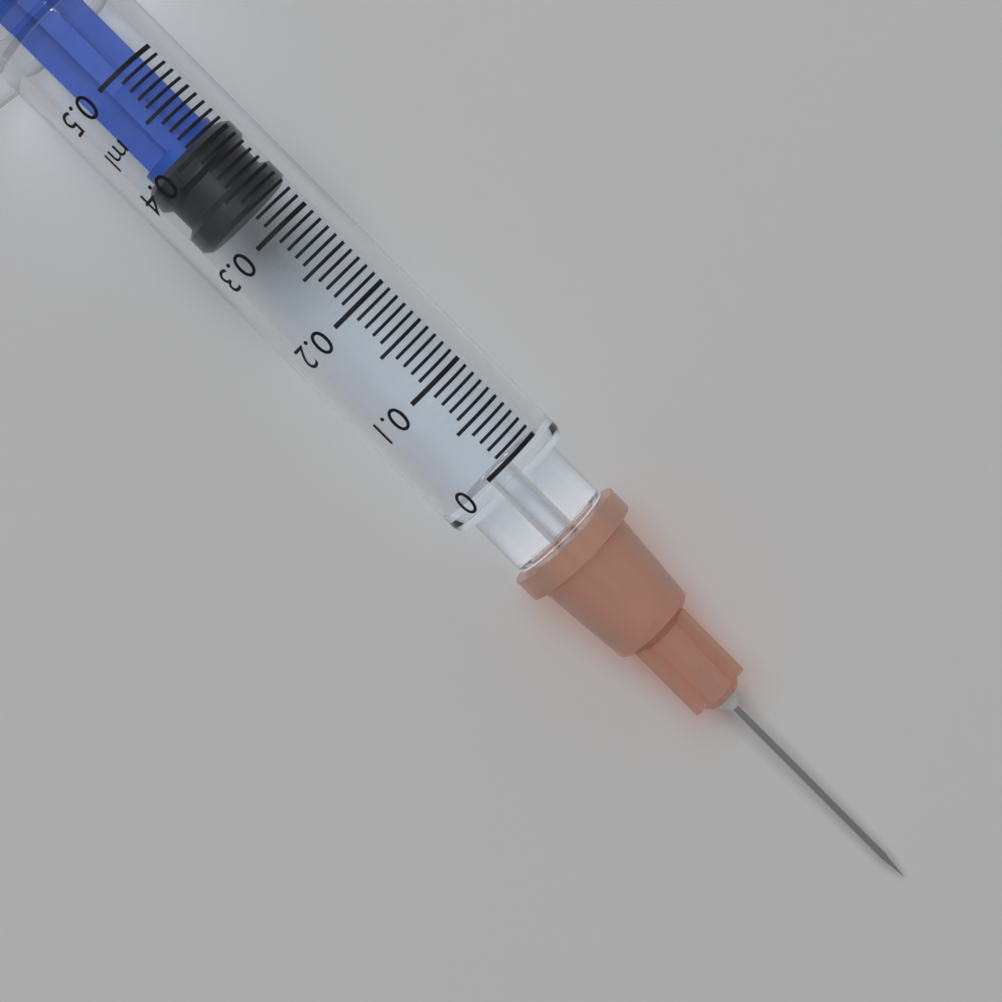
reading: 0.33 ml
